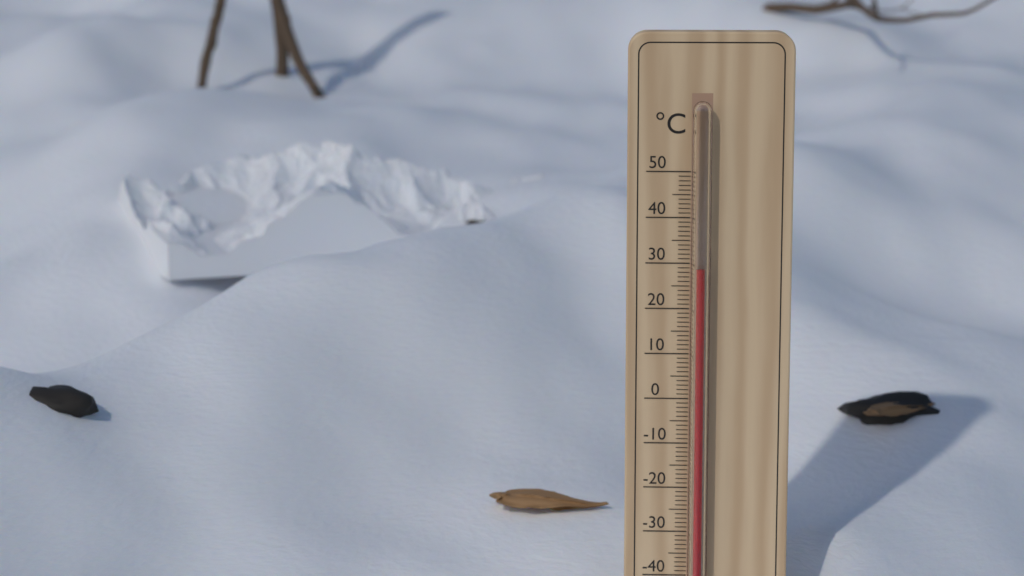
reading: 29 °C
